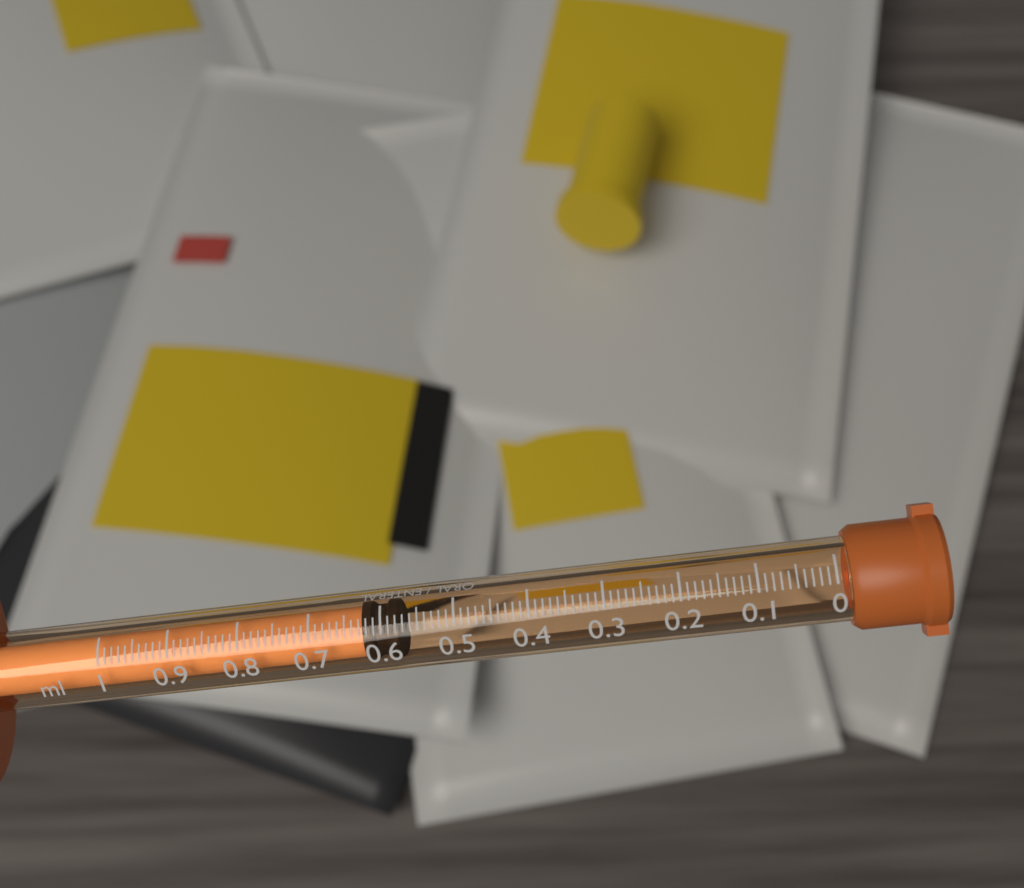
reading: 0.58 ml
